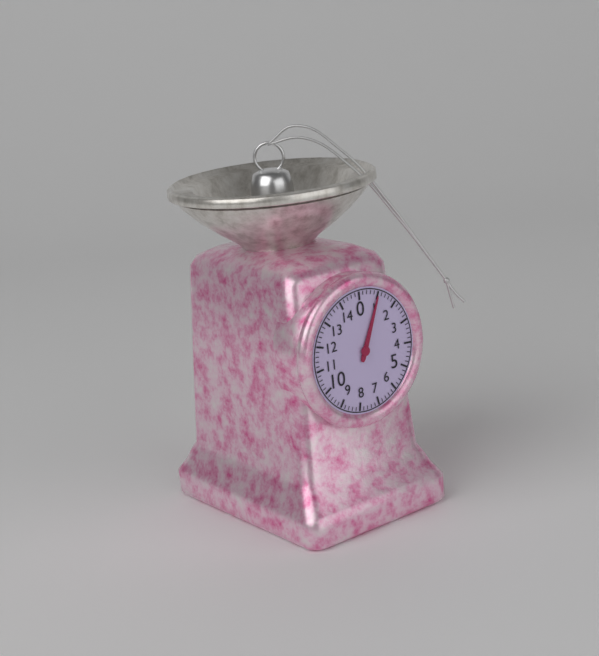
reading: 1.0 (no unit)
